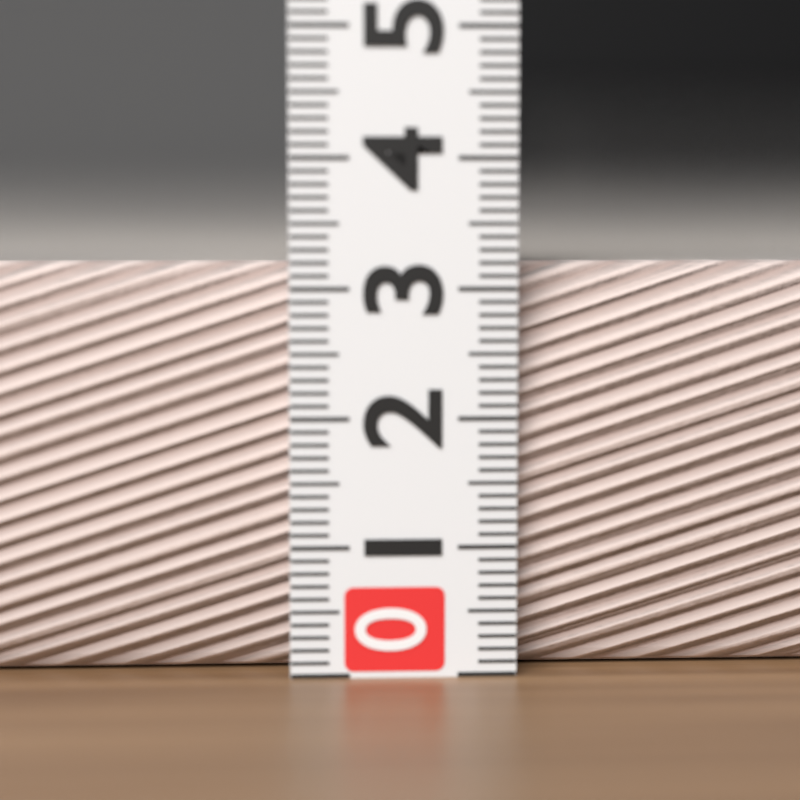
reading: 3.2 (no unit)
